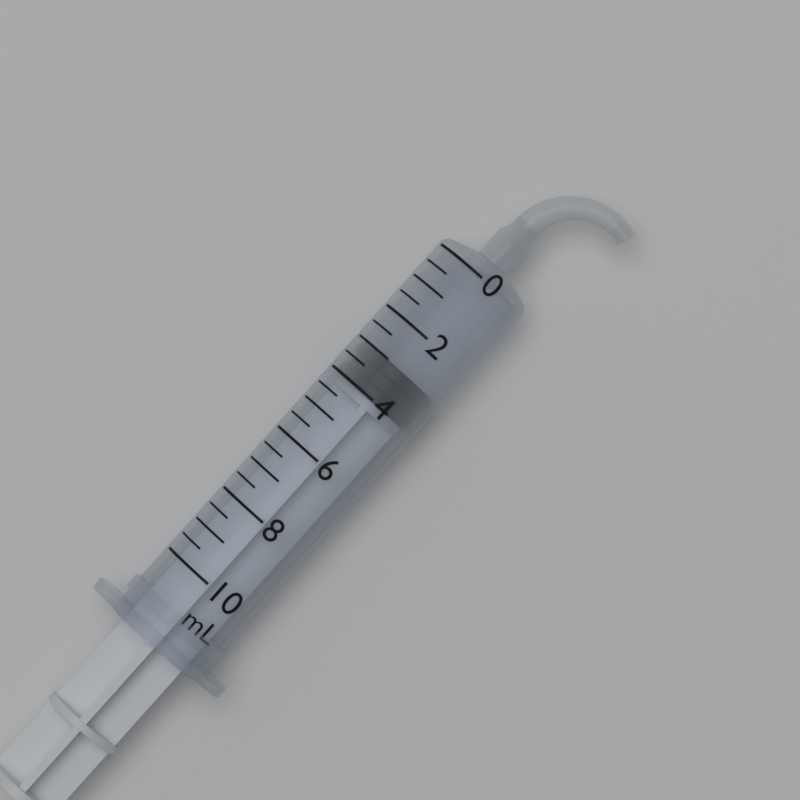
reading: 3.0 mL
